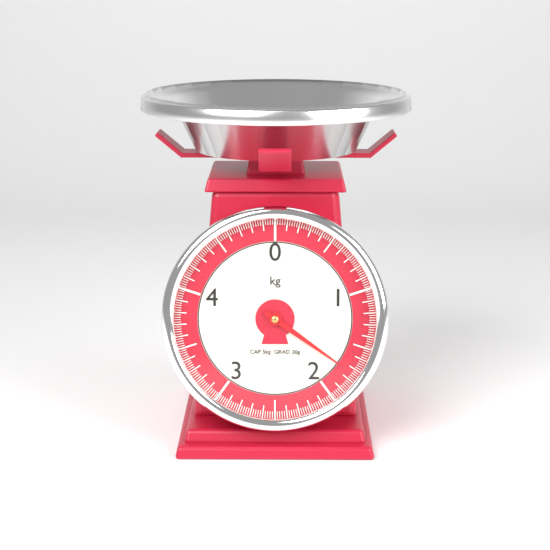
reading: 1.74 kg
